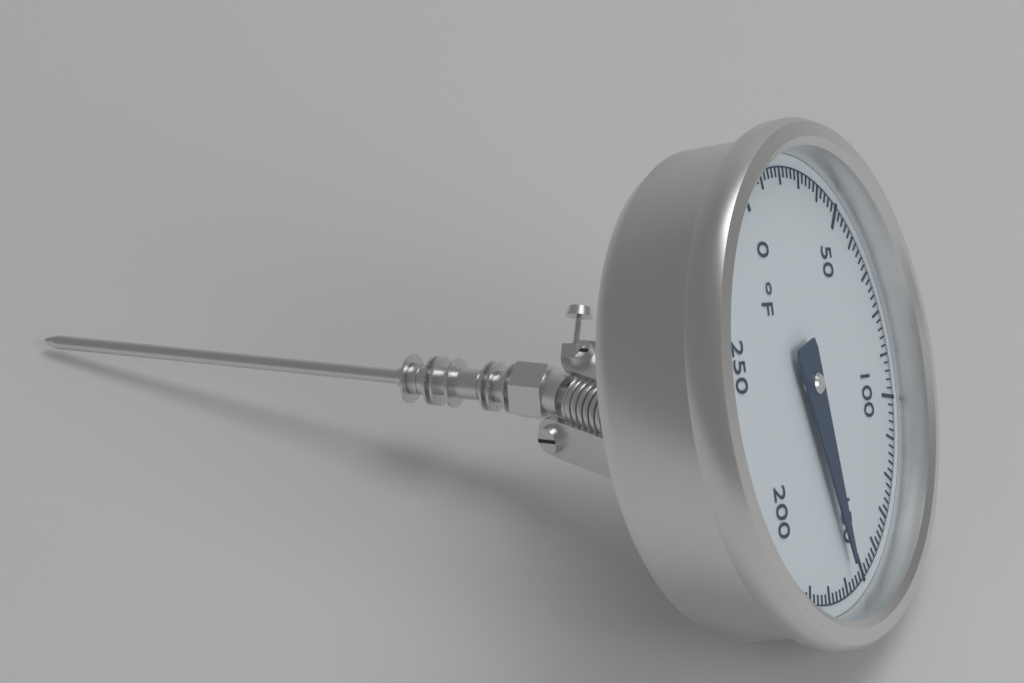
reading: 156 °F
